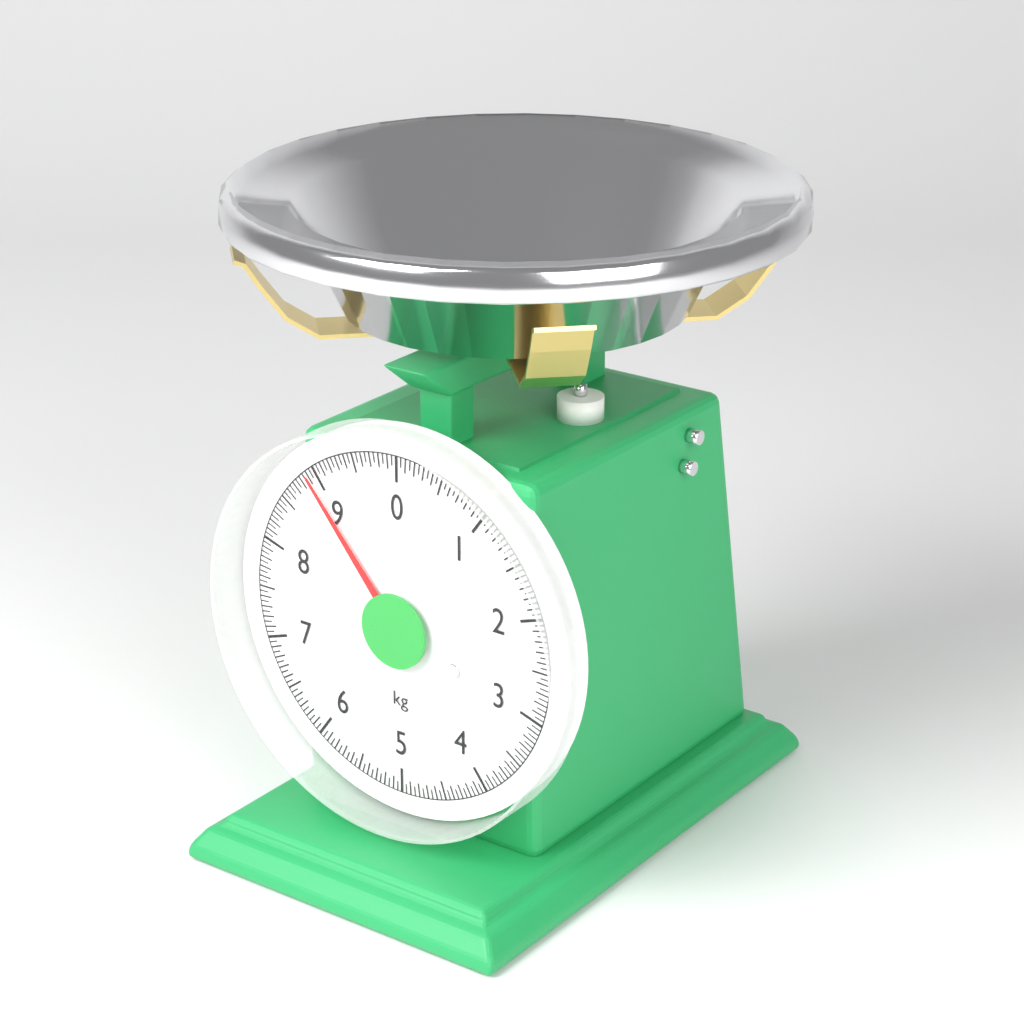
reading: 8.90 kg
